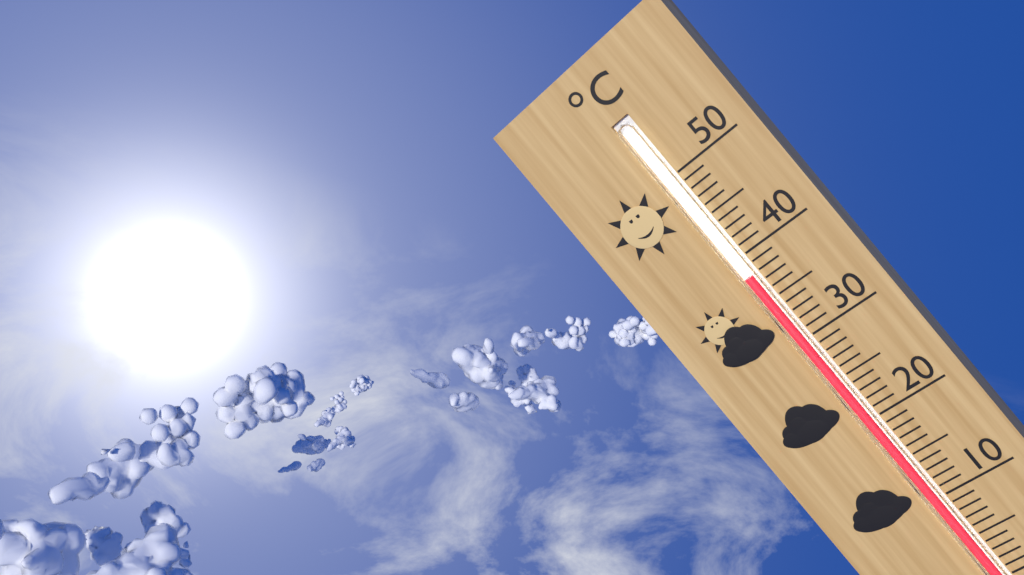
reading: 38 °C
